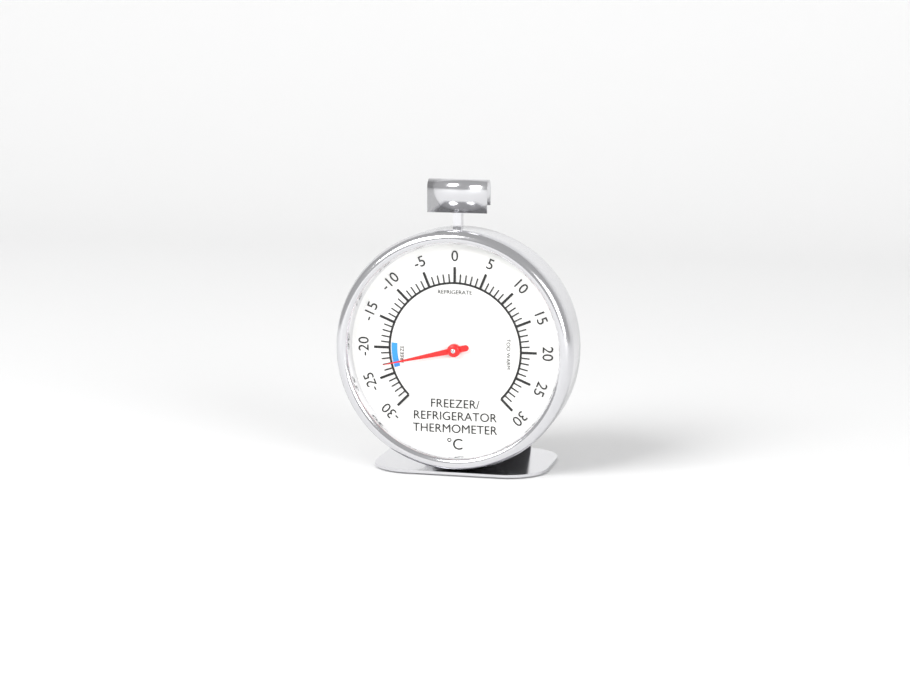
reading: -23 °C
